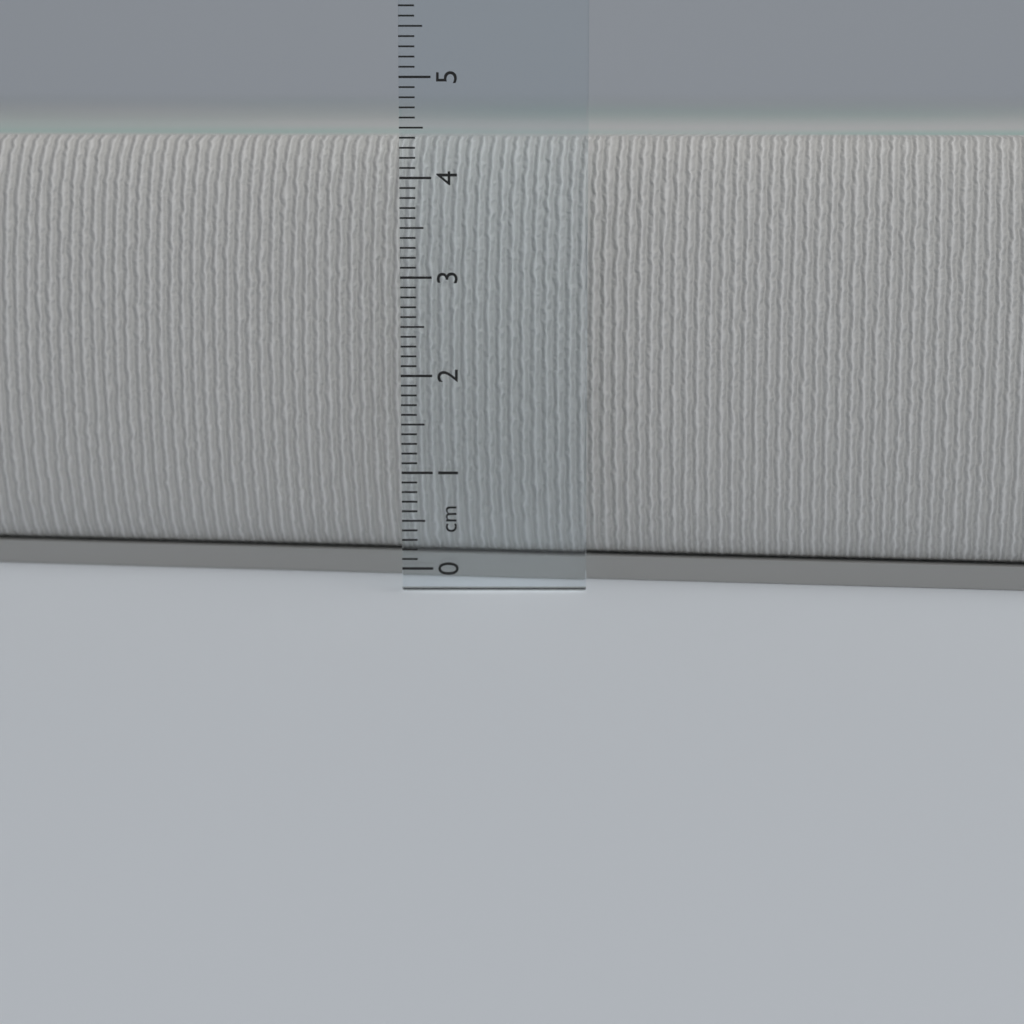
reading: 4.4 cm
